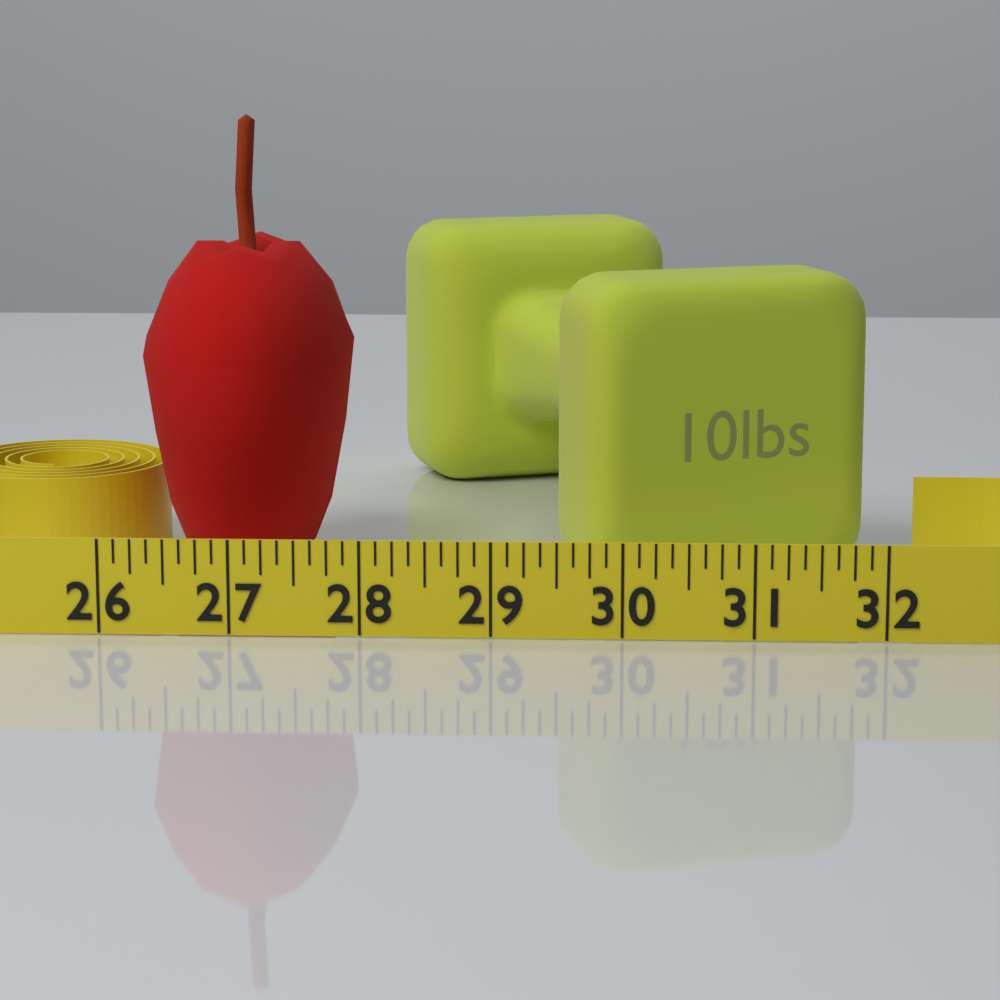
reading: 27.750 (no unit)
